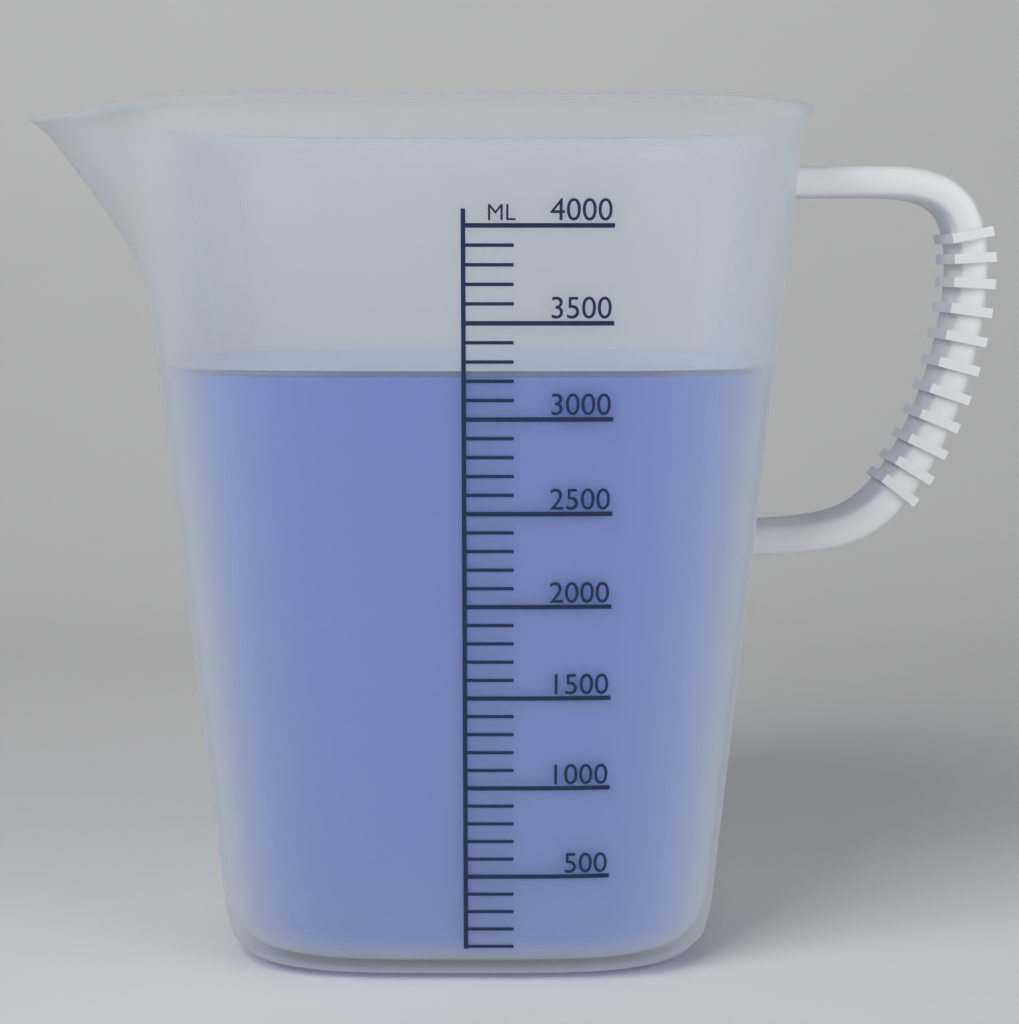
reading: 3250 ml
